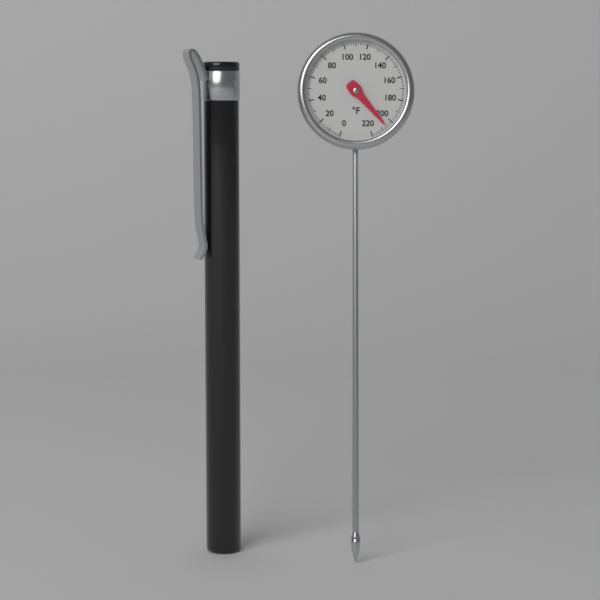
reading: 206 °F
